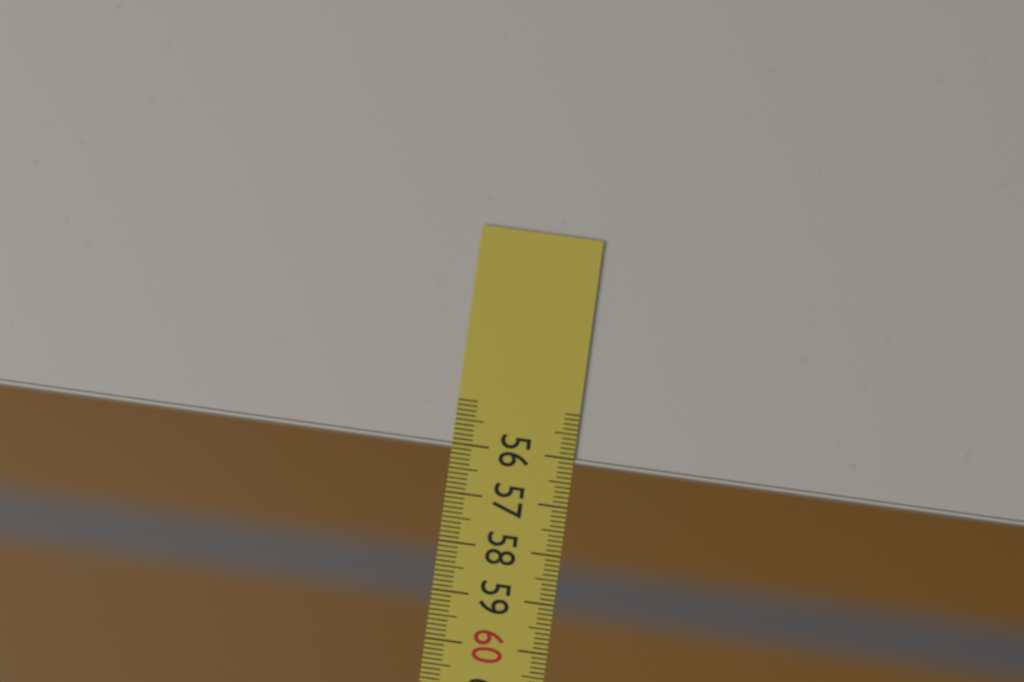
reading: 56.1 (no unit)
